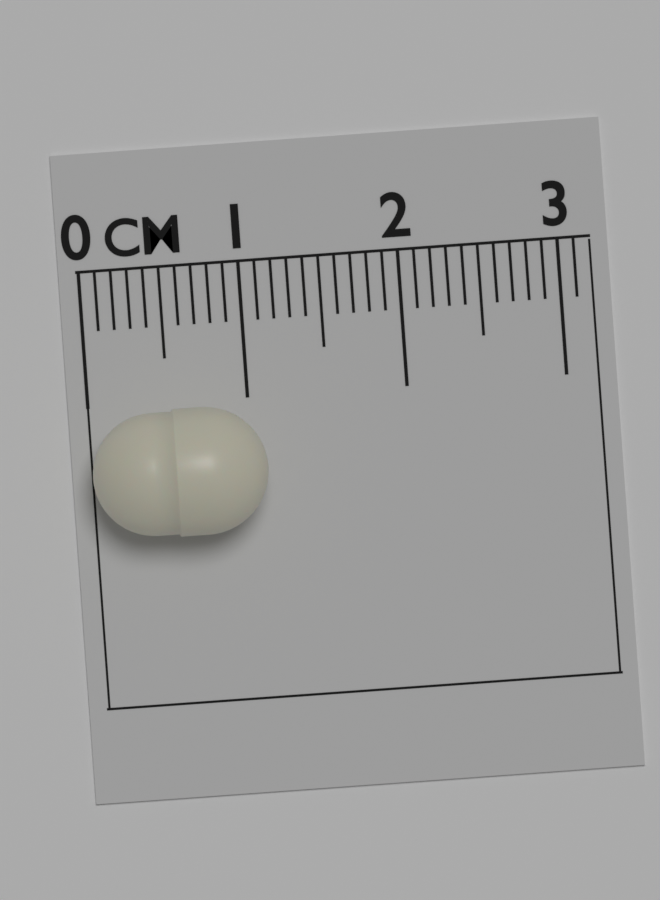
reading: 1.1 cm
